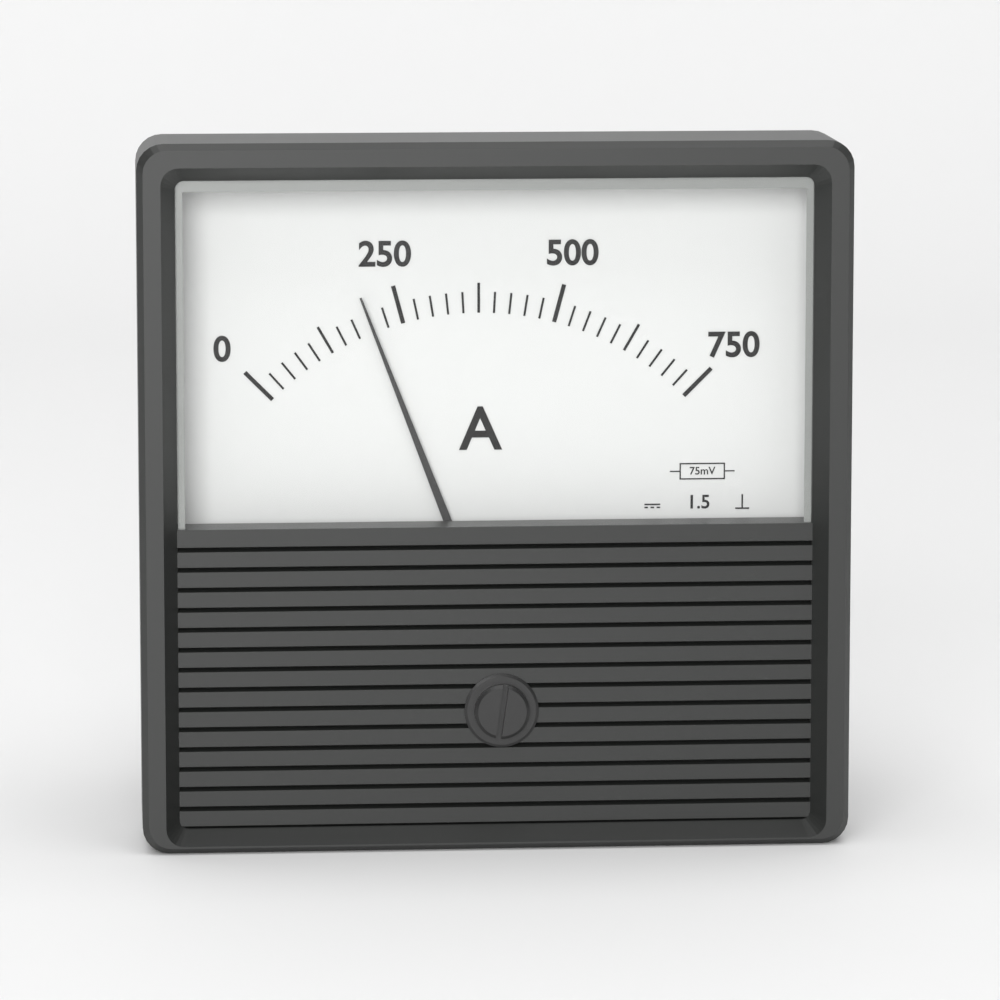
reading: 200 A
